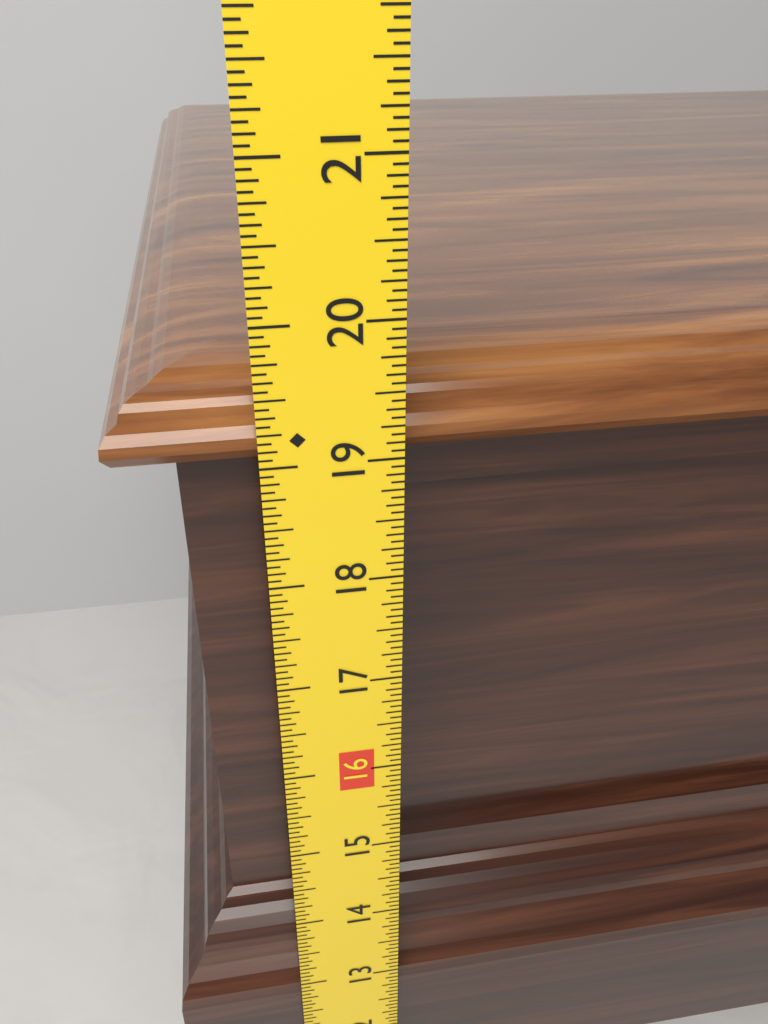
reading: 19.5000 in
